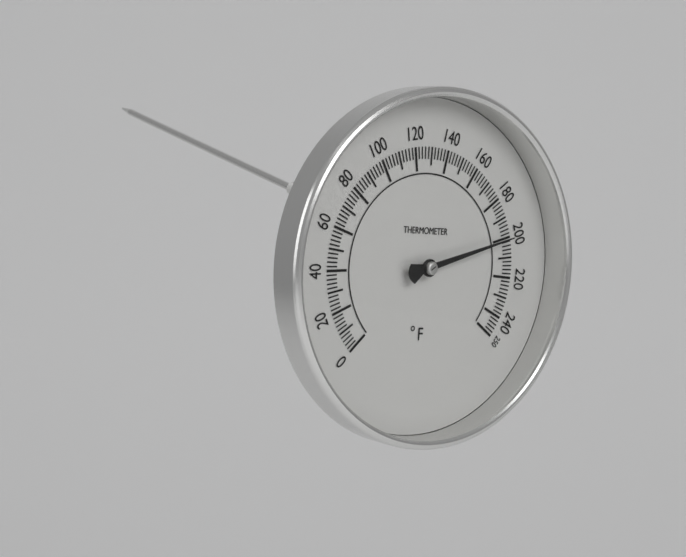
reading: 200 °F
